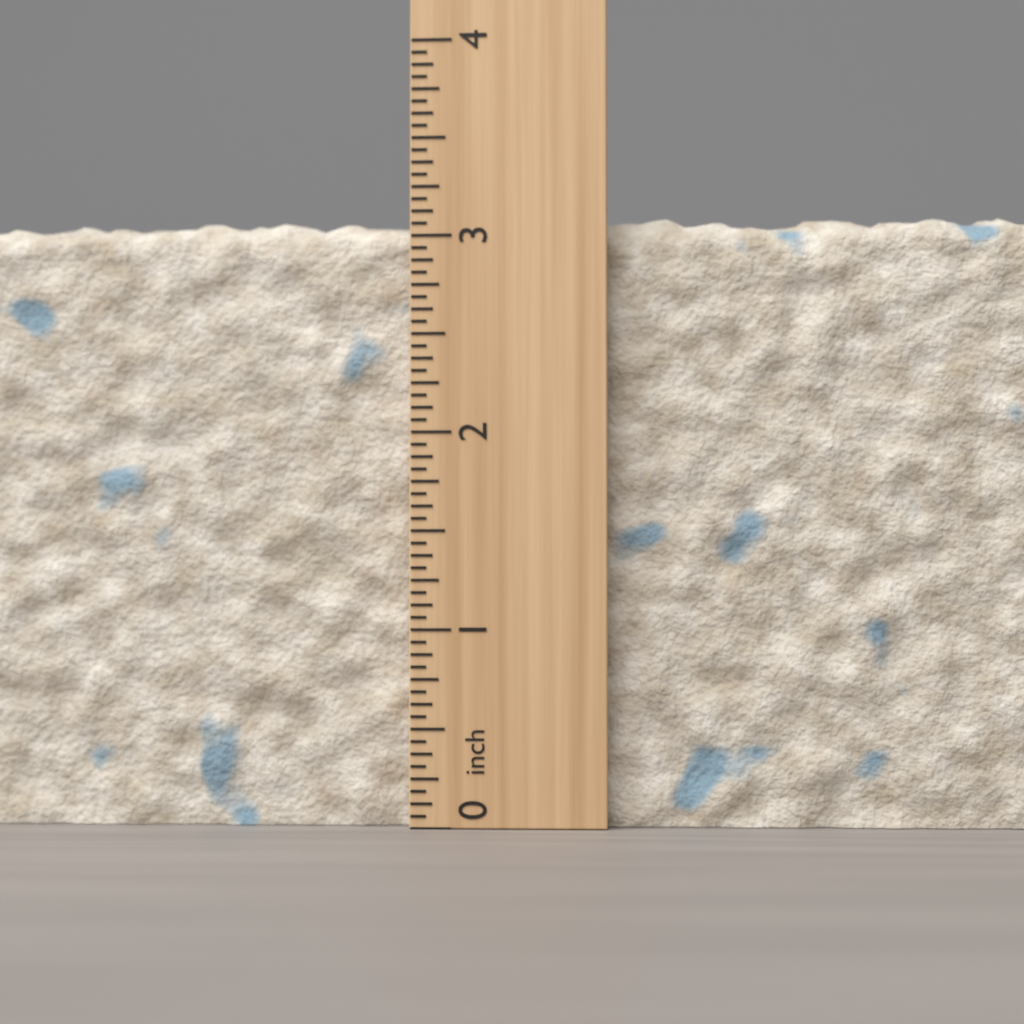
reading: 3.1250 inch
